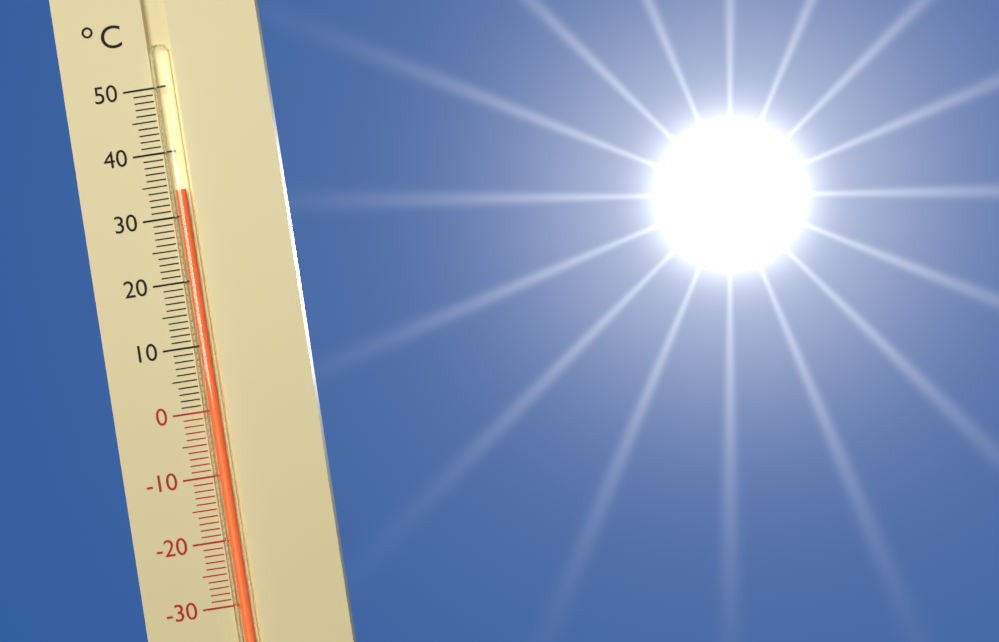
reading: 34 °C
